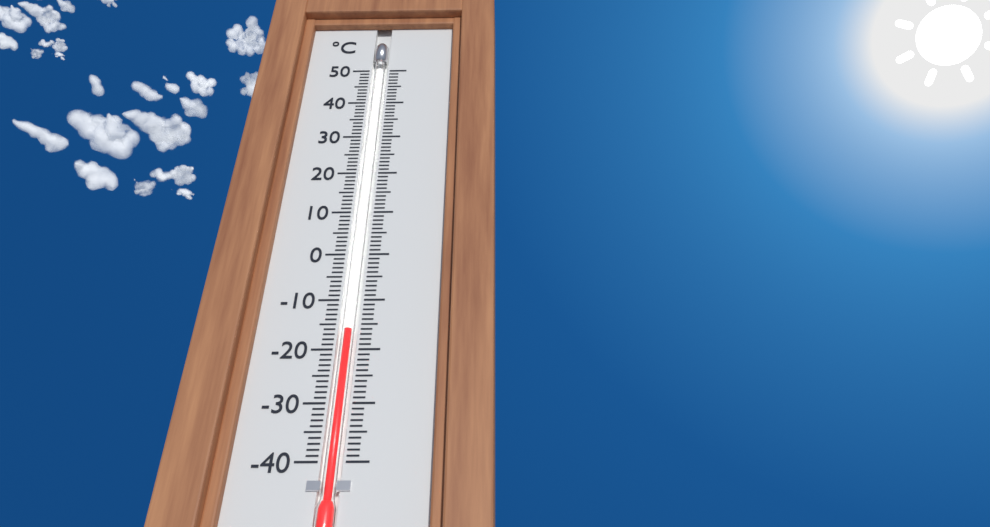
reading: -16 °C
